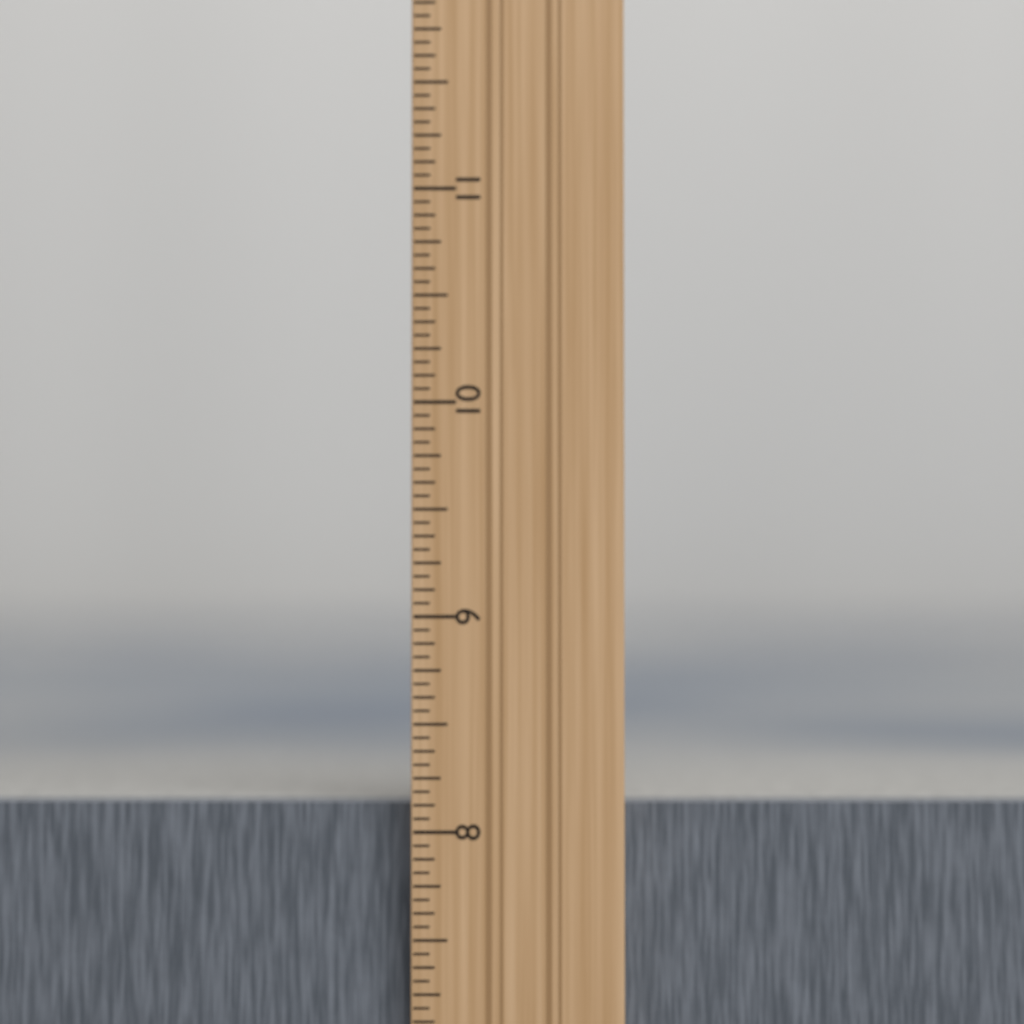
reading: 8.1250 in
